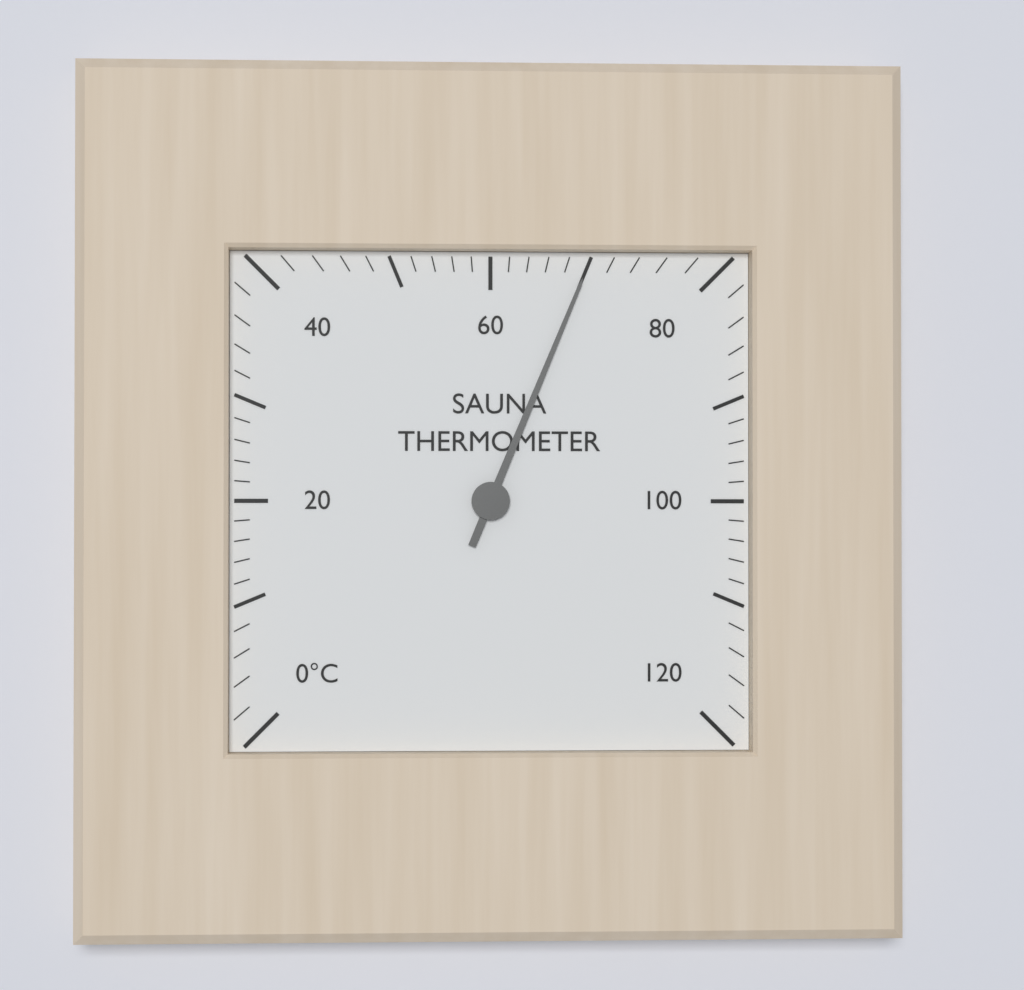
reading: 70 °C
